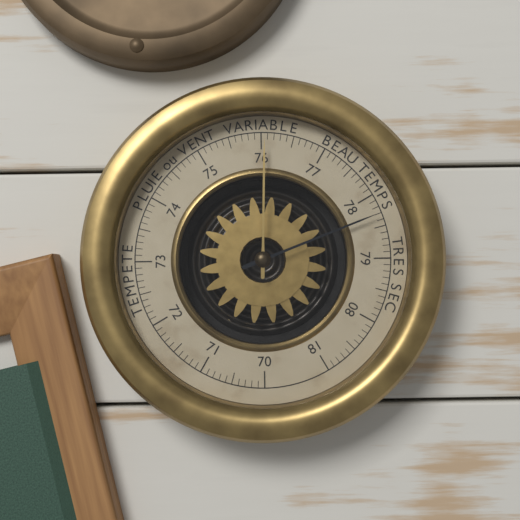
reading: 78.3 (no unit)
